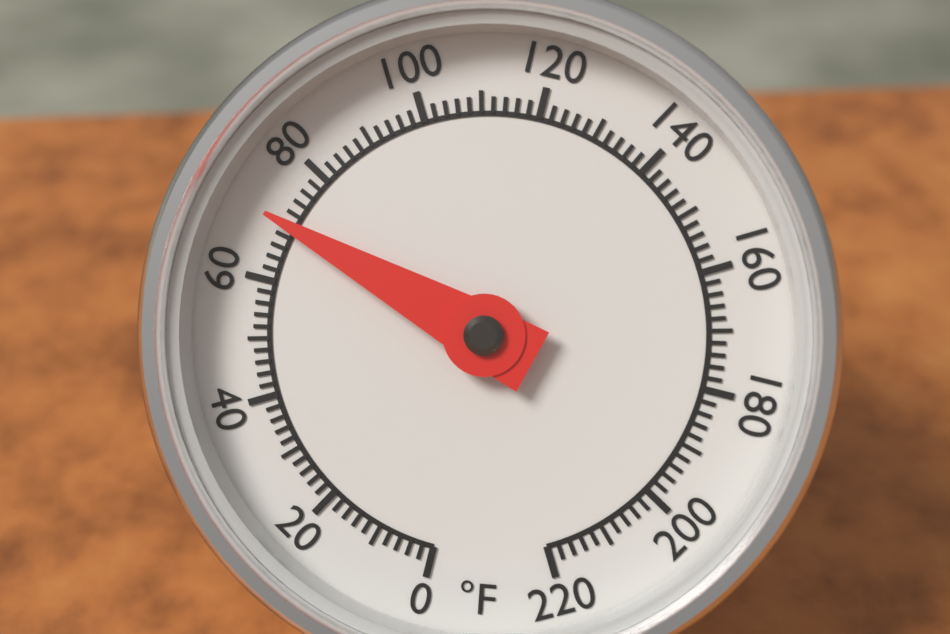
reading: 70 °F
